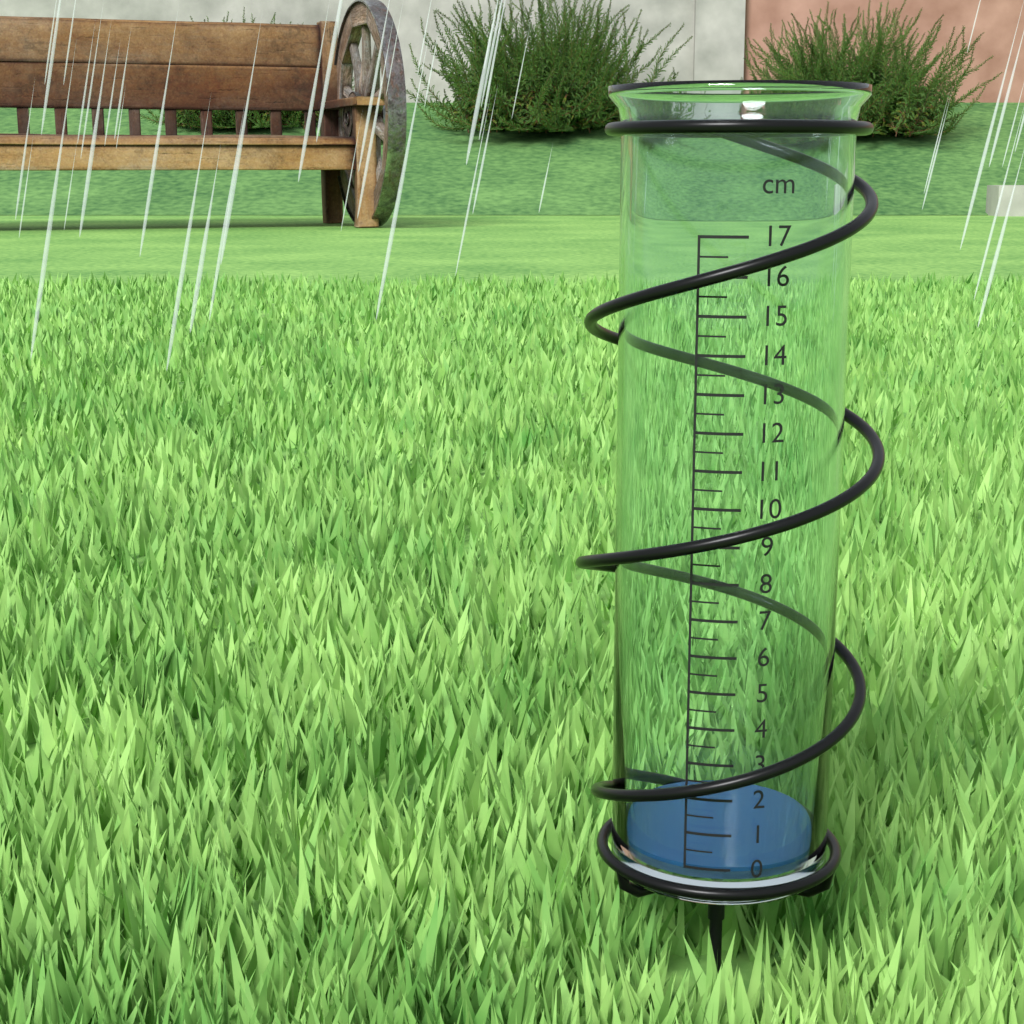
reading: 0.0 cm
